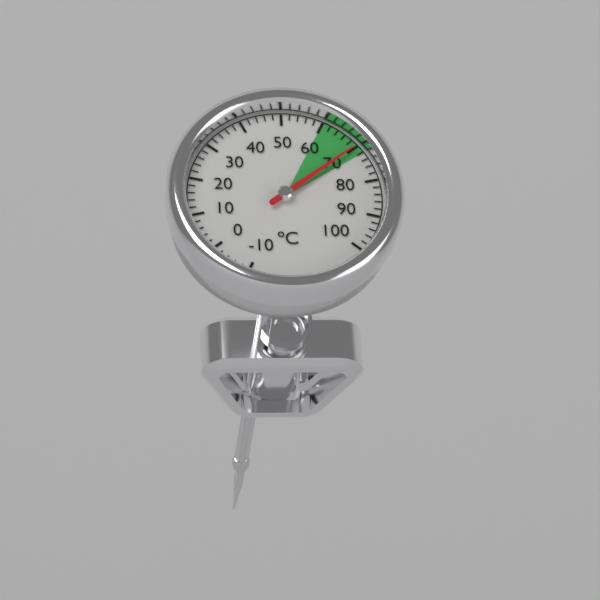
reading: 70 °C
